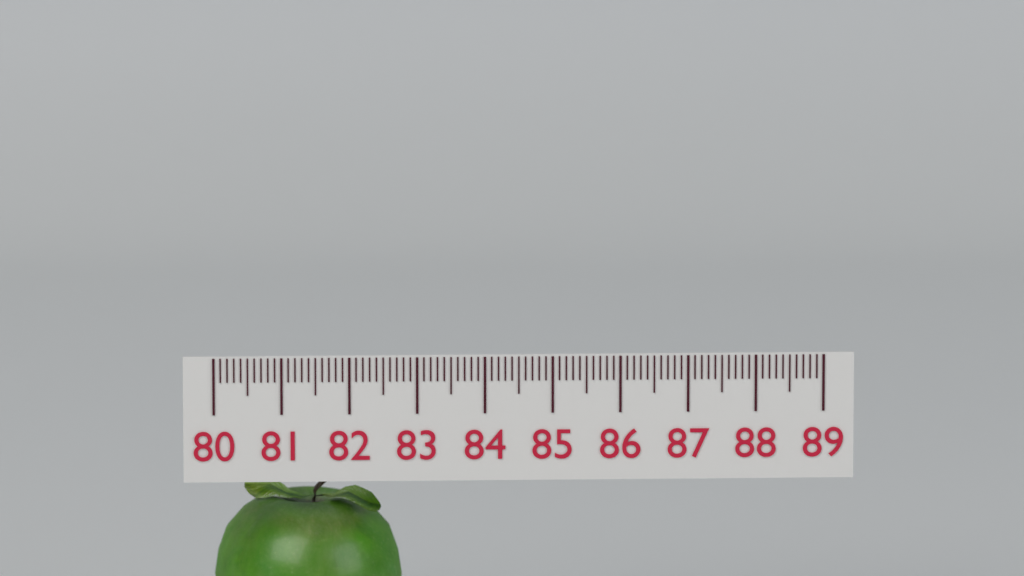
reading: 82.8 (no unit)
